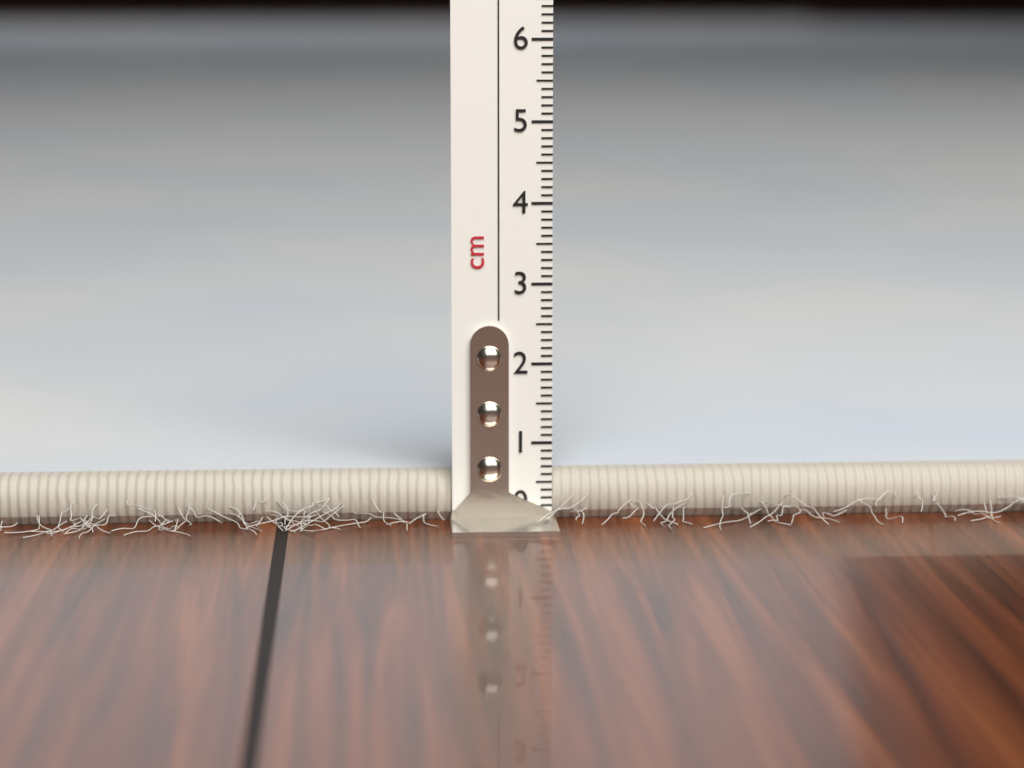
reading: 0.6 cm
